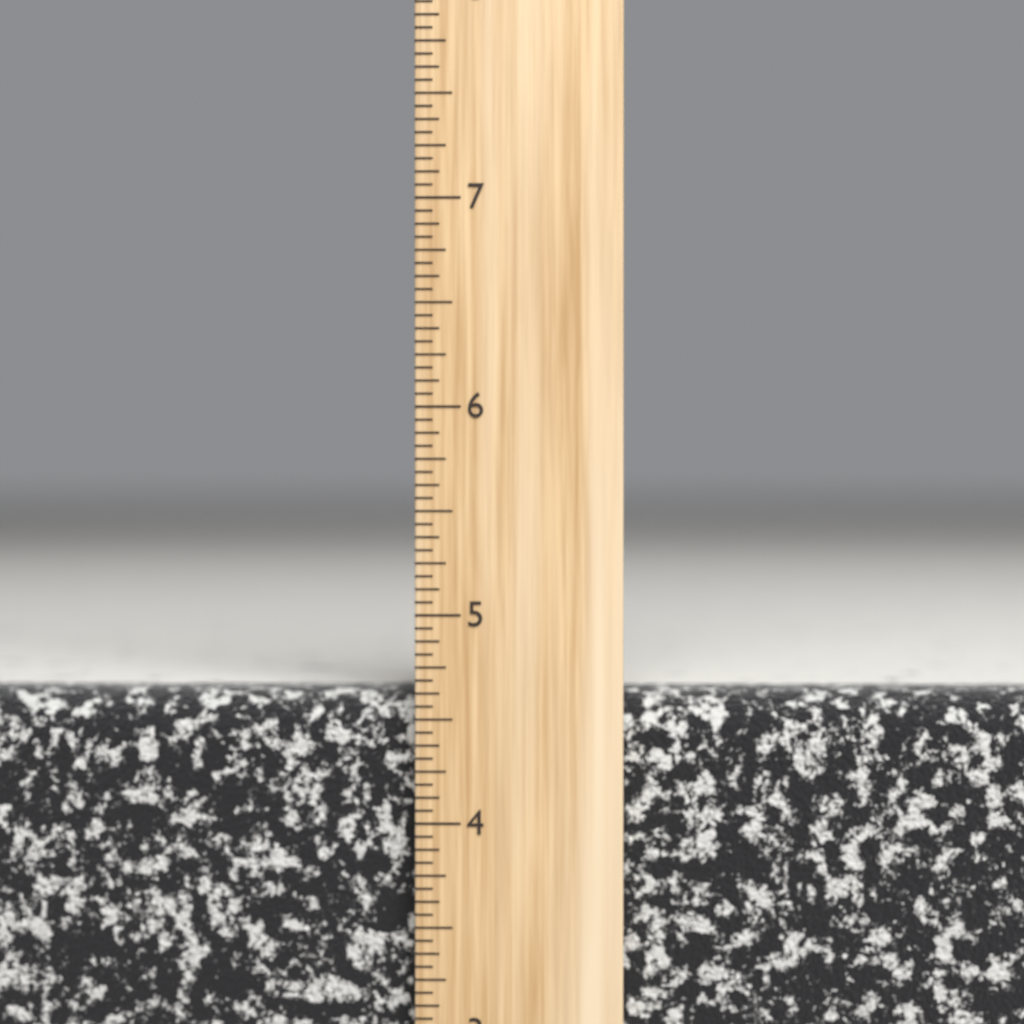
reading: 4.6250 inch
